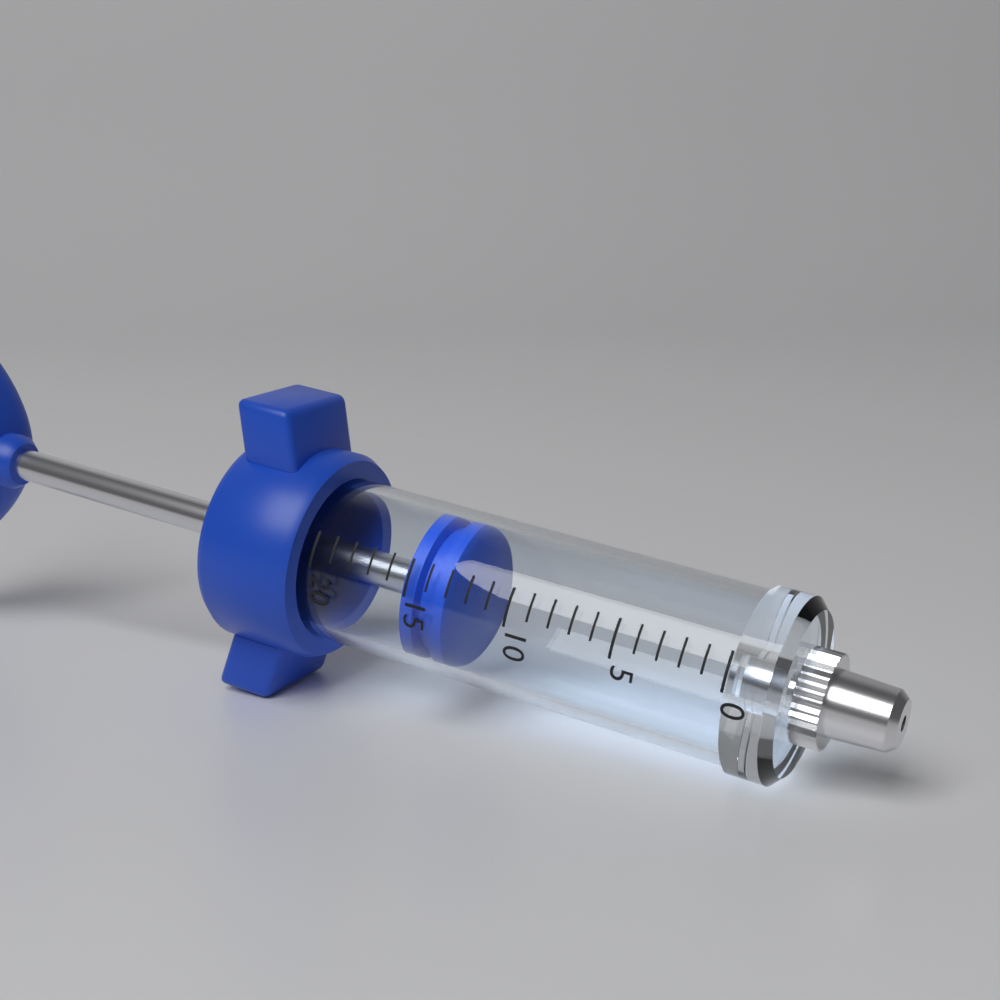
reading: 13 (no unit)
